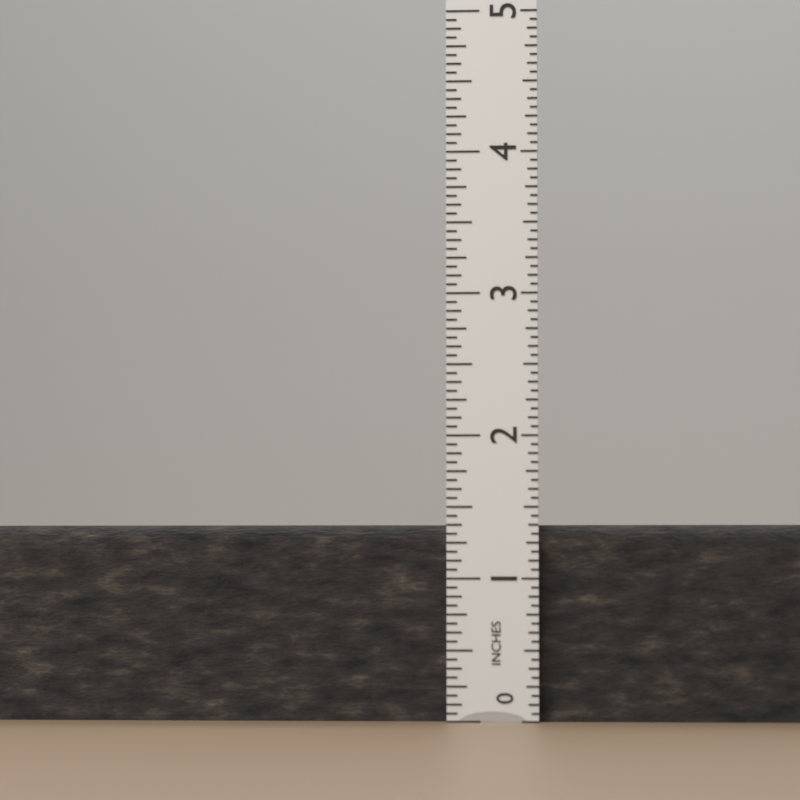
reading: 1.3750 in
